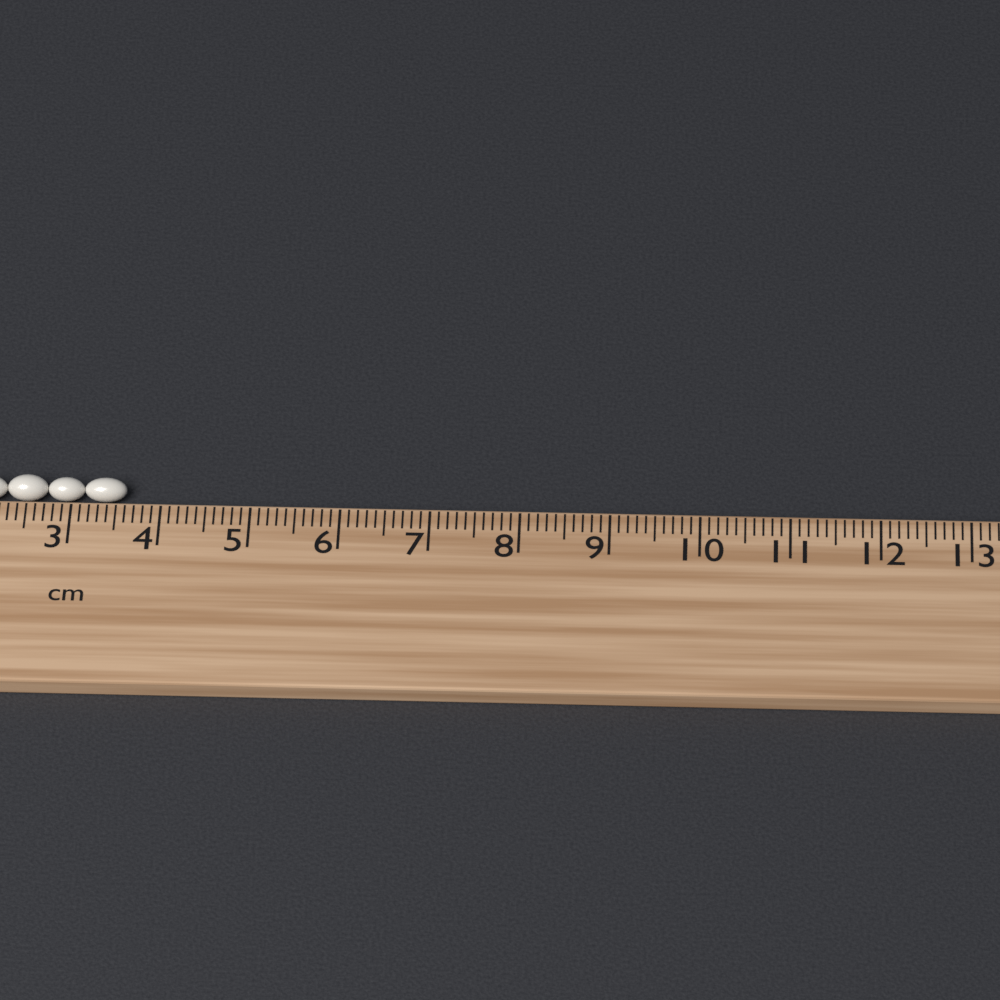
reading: 3.6 cm
